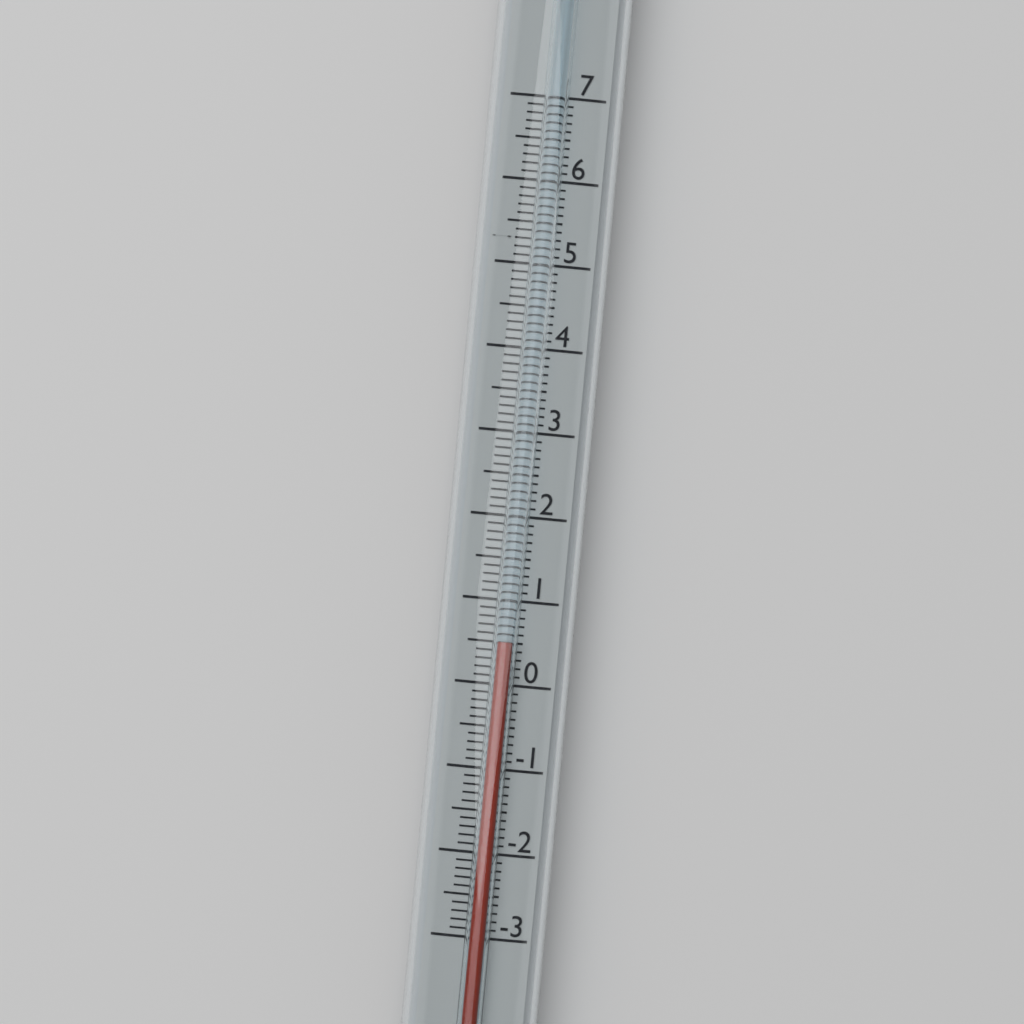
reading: 0.5 (no unit)
